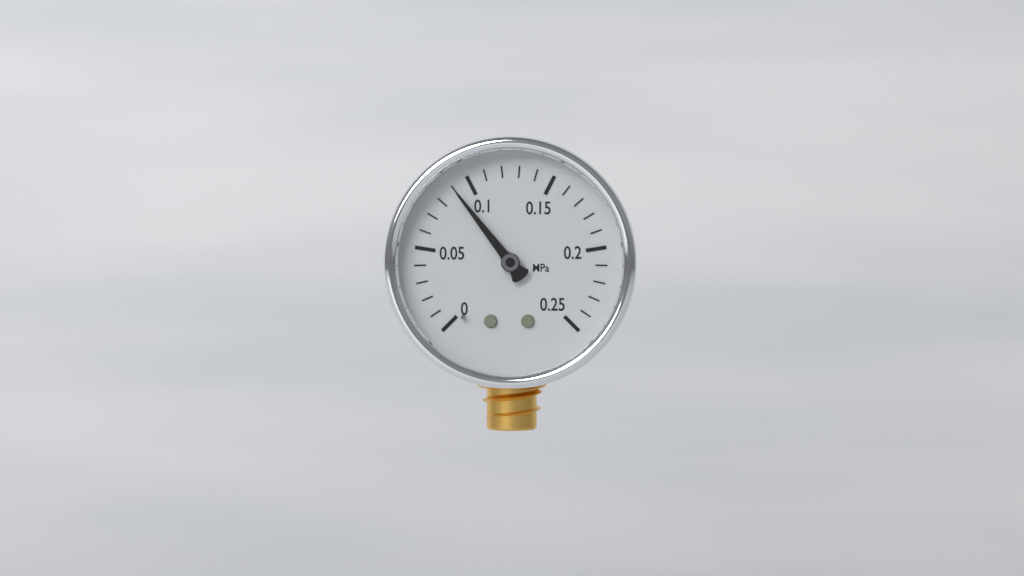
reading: 0.09 MPa
